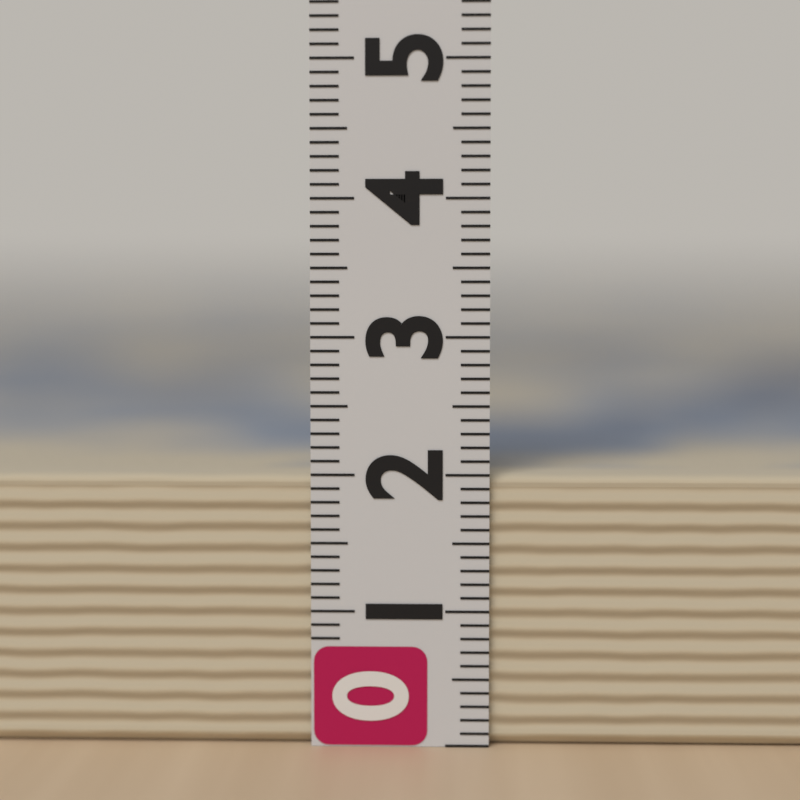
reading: 2.0 (no unit)
